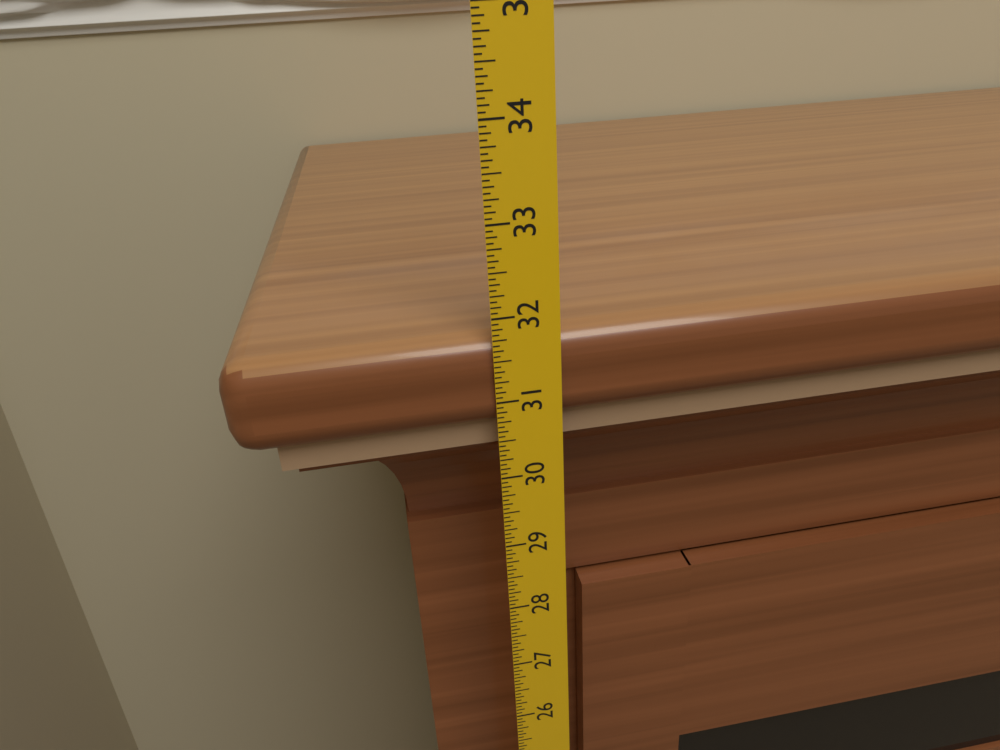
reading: 31.7500 in
